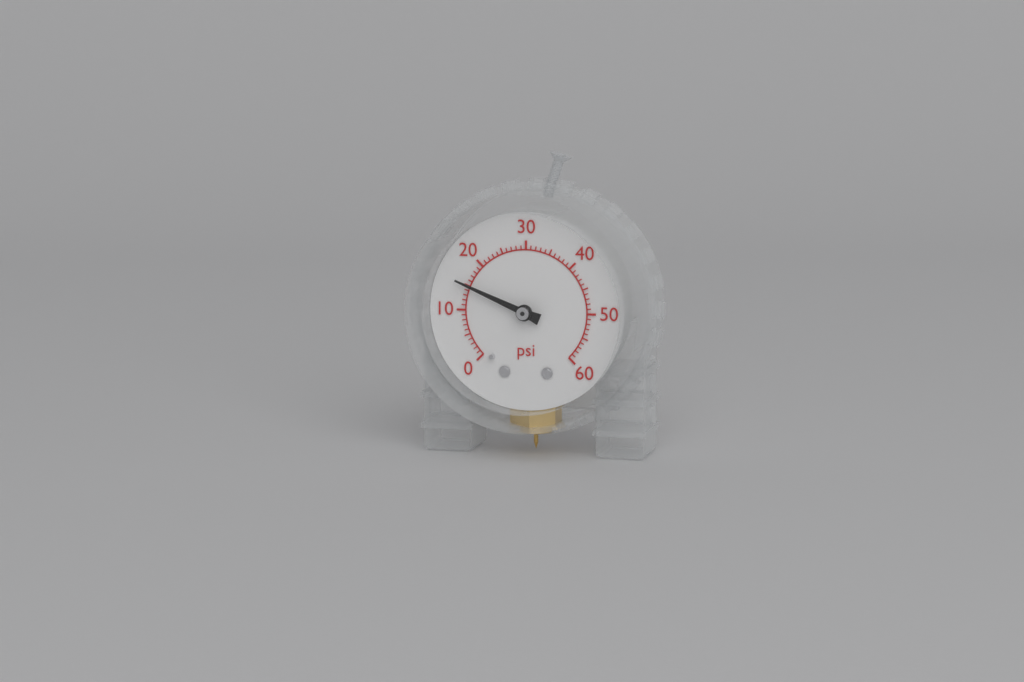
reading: 15 psi
